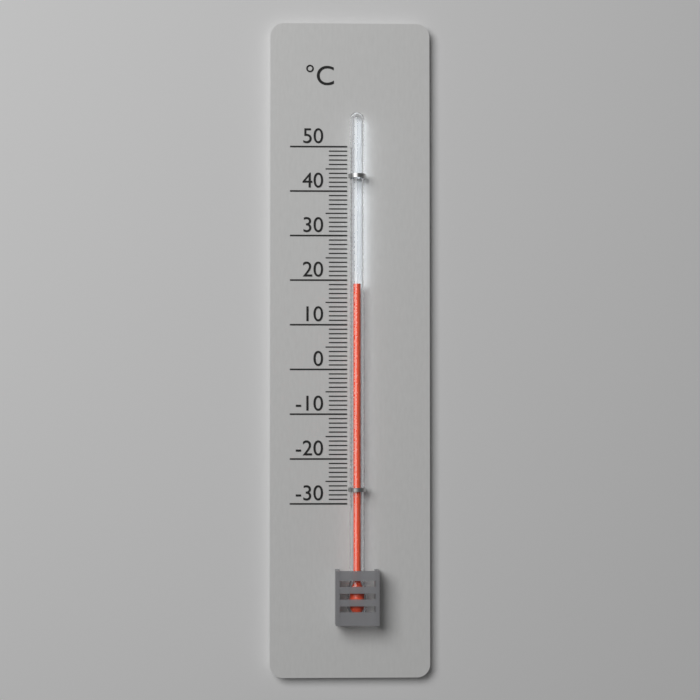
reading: 19 °C
